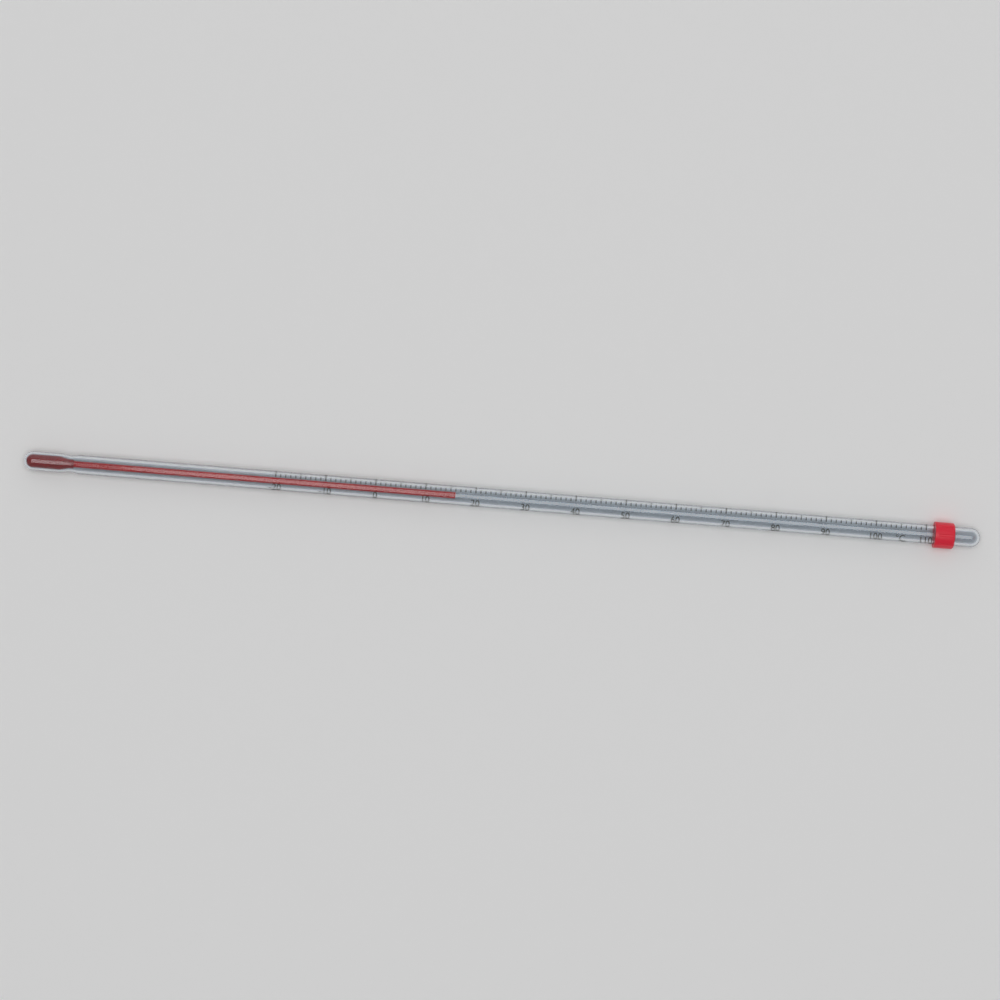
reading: 16 °C
